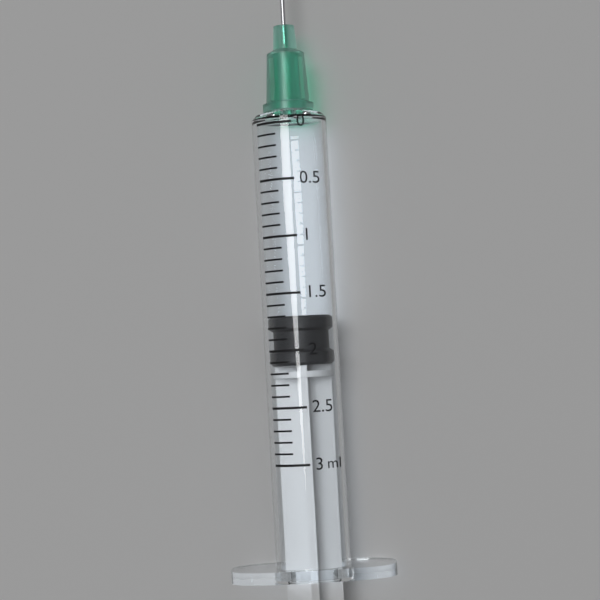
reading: 1.7 ml
